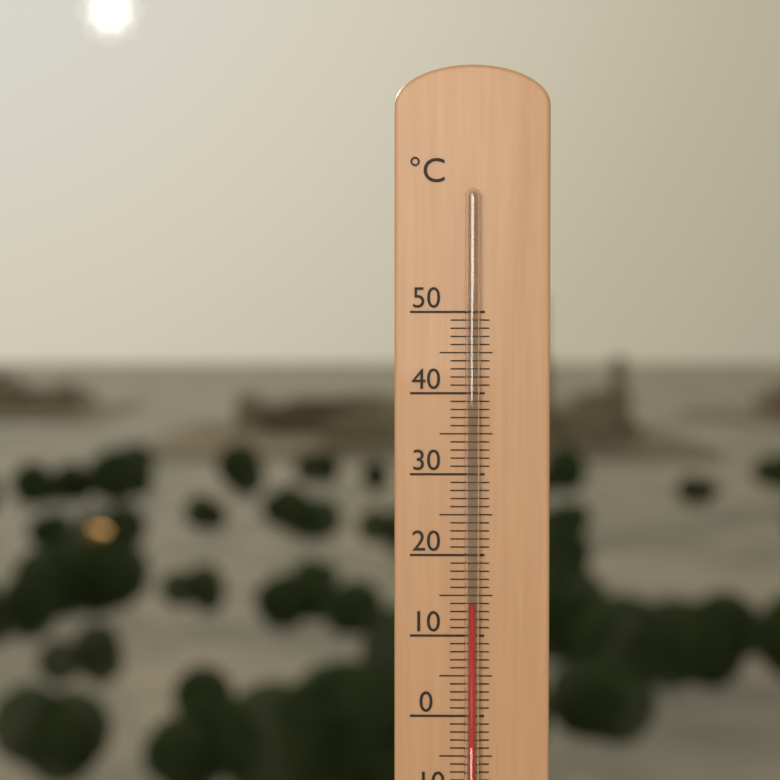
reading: 14 °C
